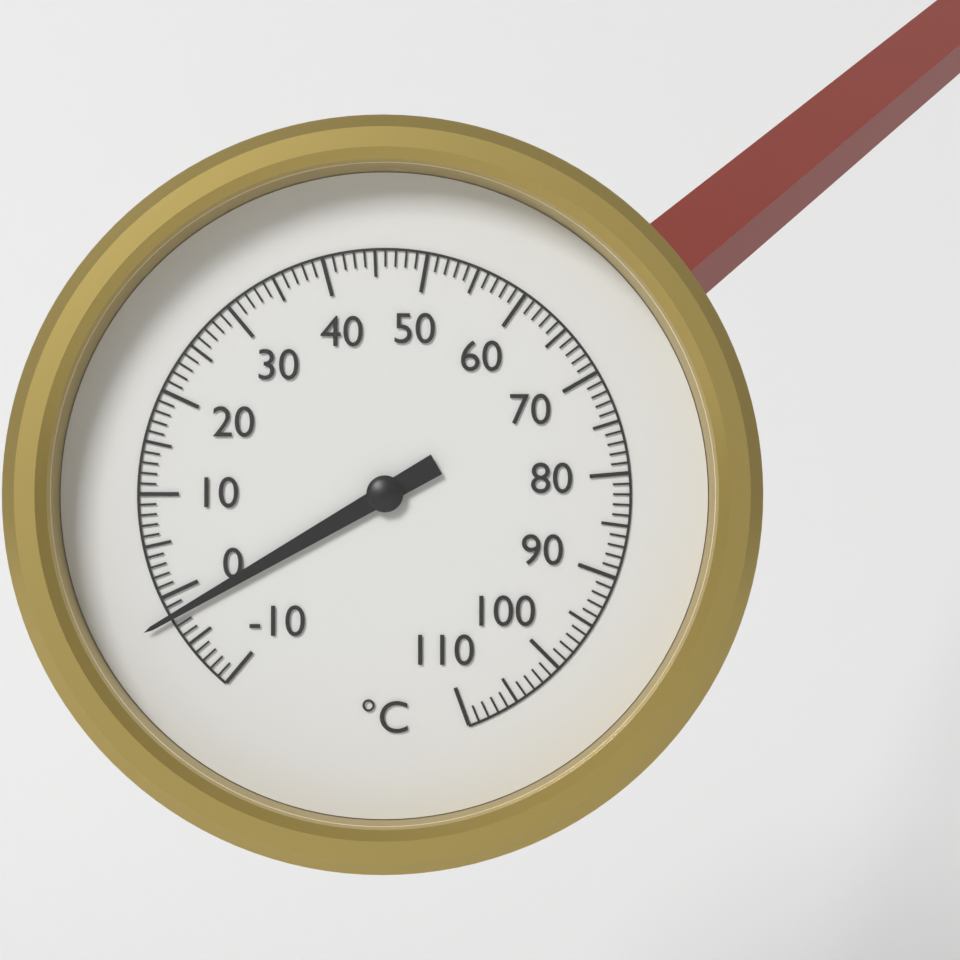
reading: -2 °C
